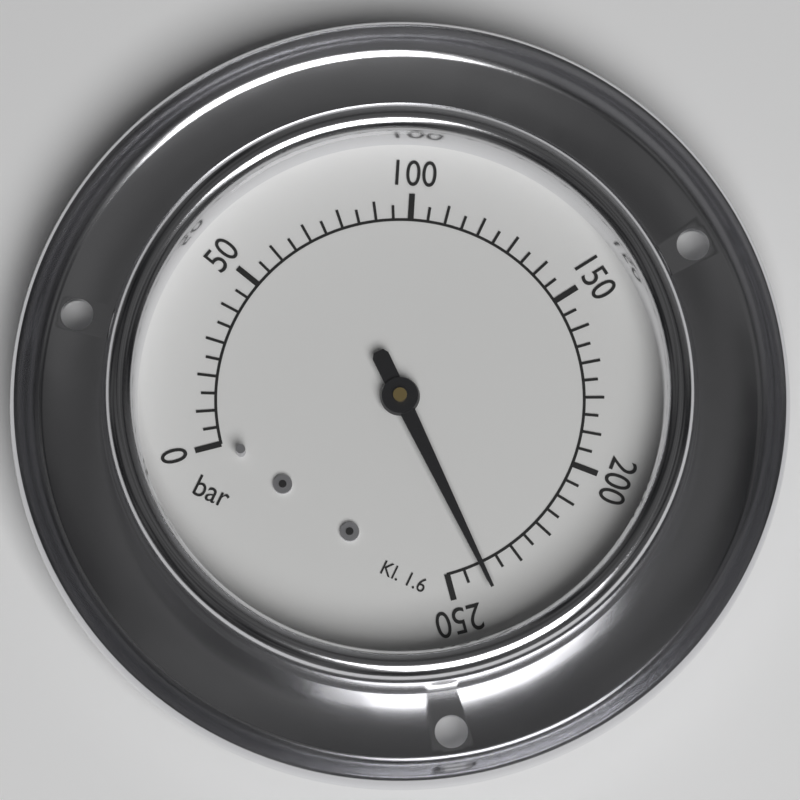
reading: 240 bar
